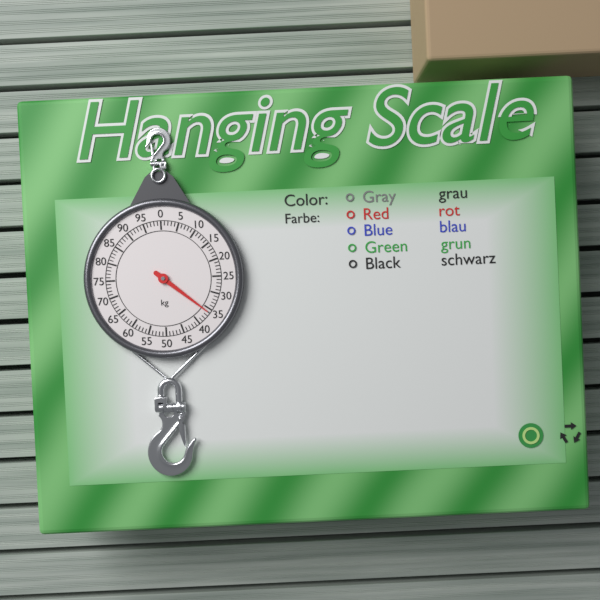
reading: 36 kg
